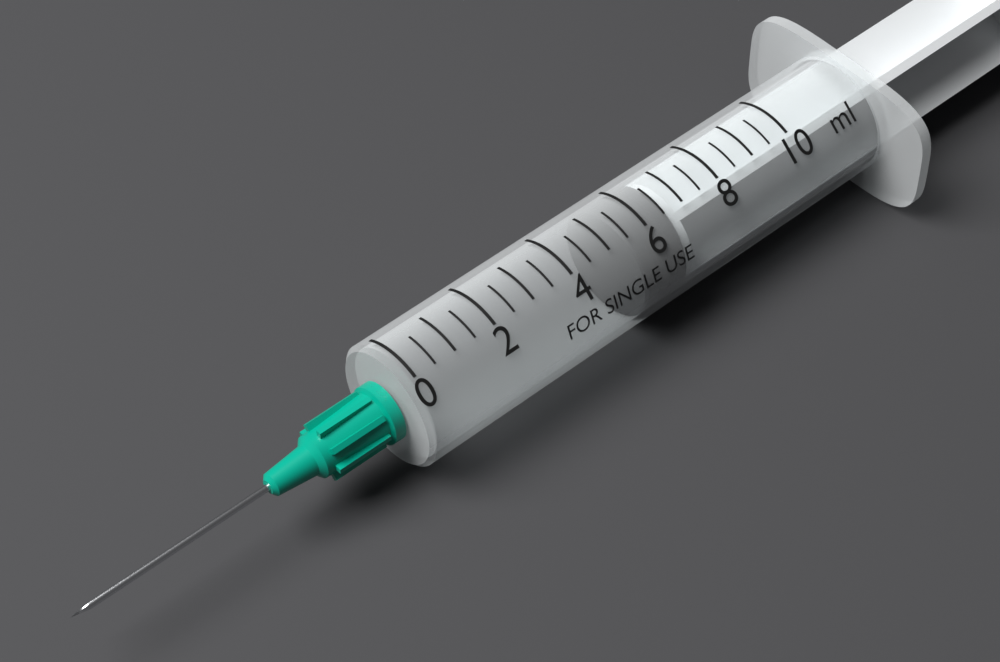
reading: 5.5 ml
